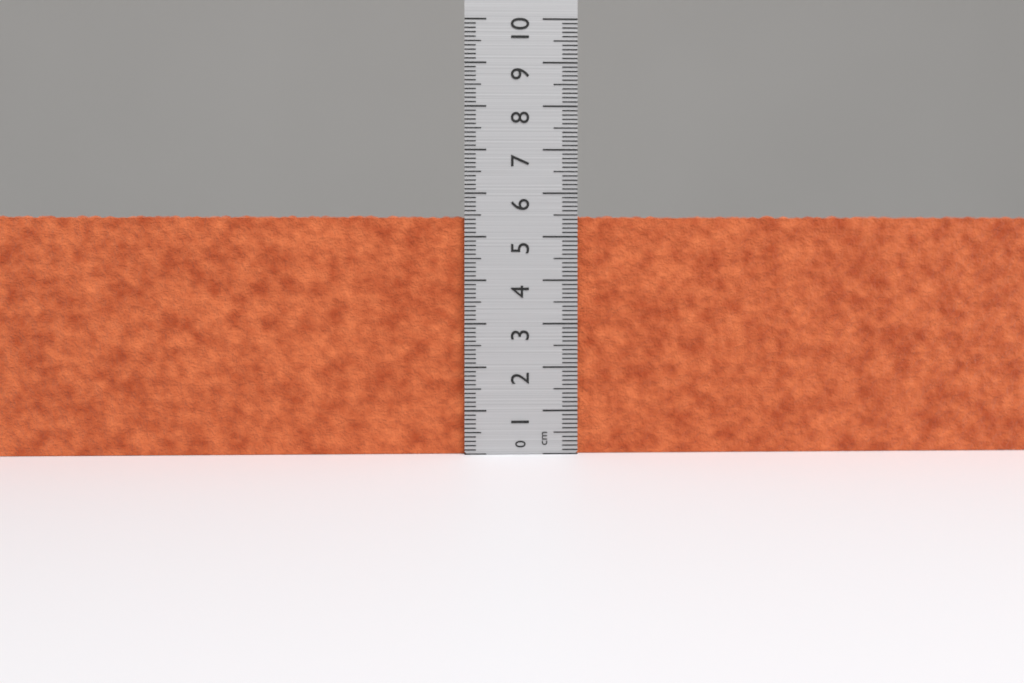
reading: 5.5 cm
